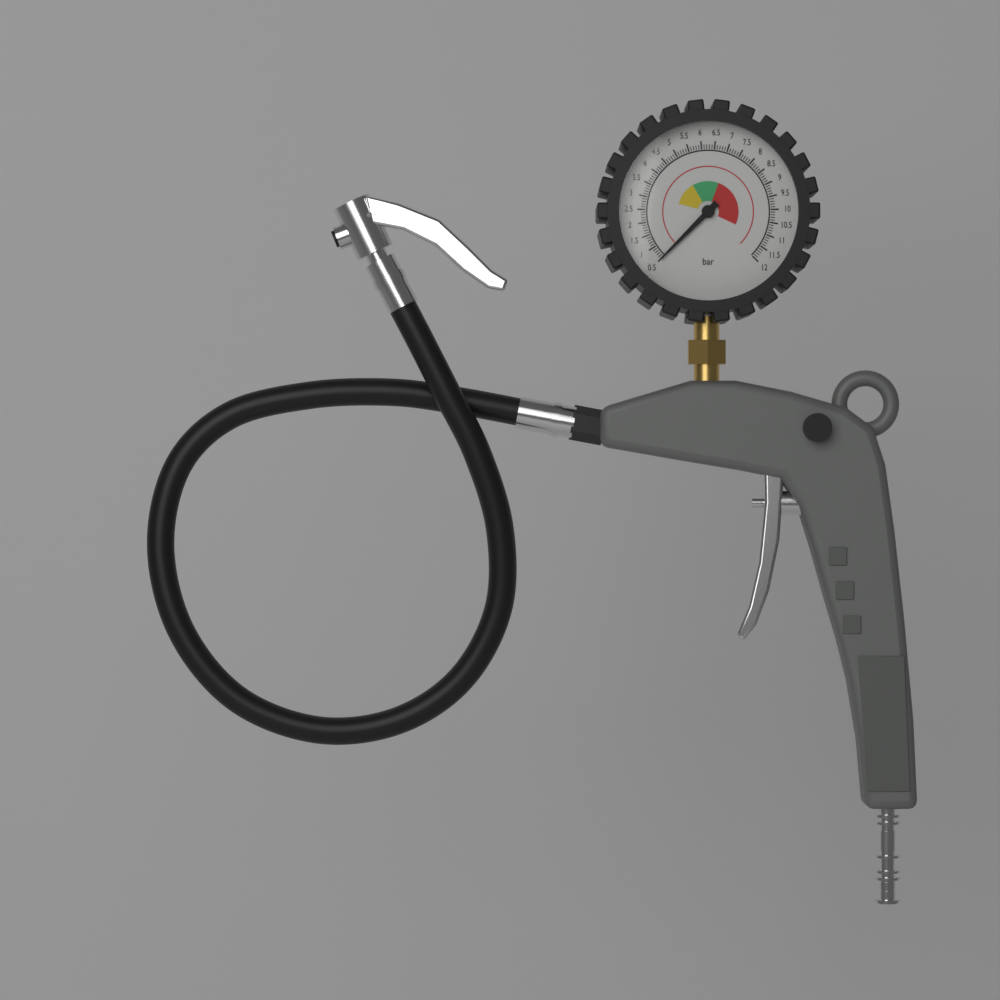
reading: 0.5 bar
